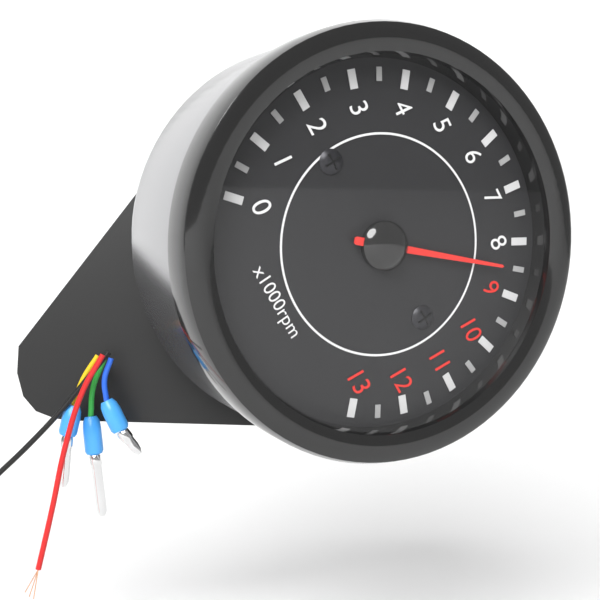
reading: 8.5 x1000rpm
